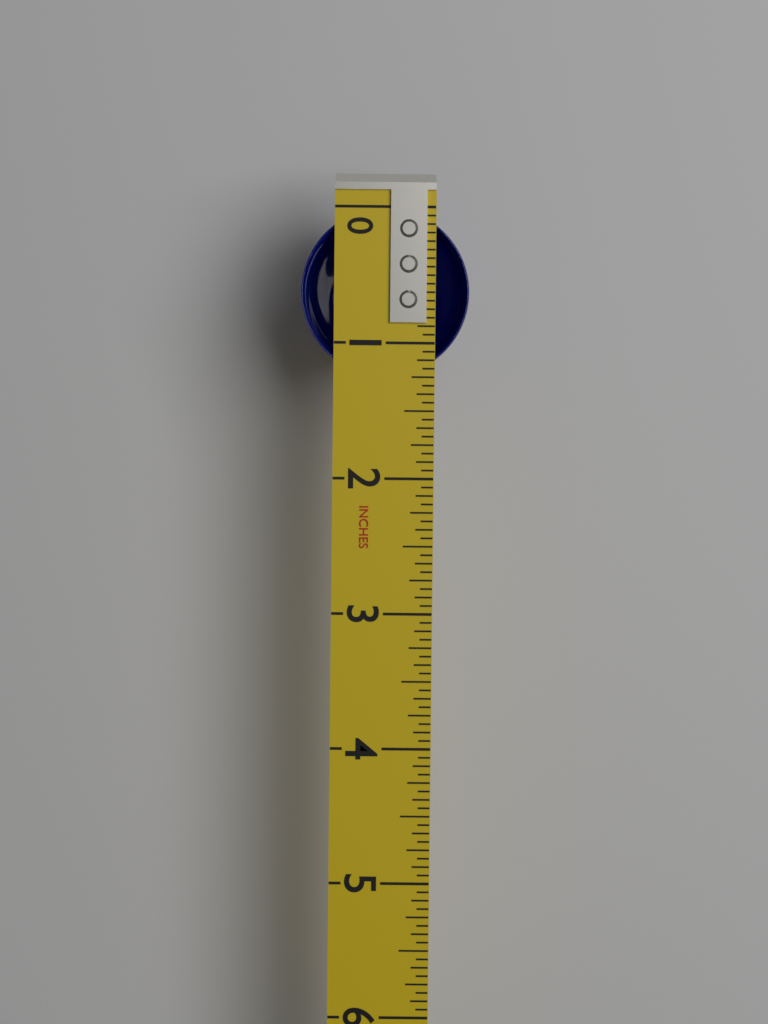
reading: 1.2500 in
